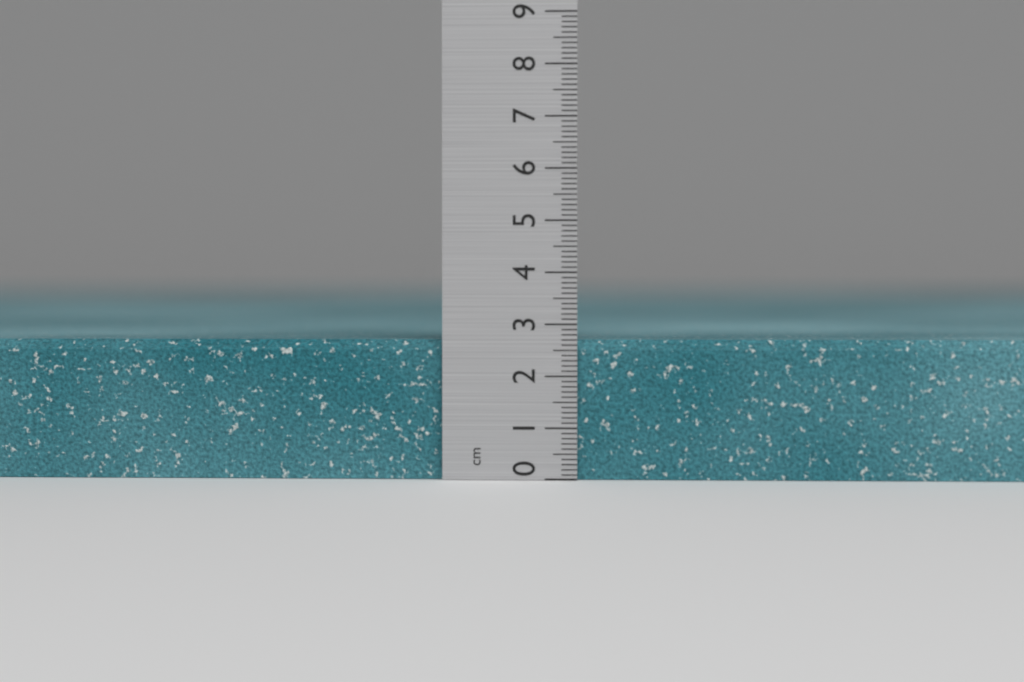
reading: 2.7 cm
